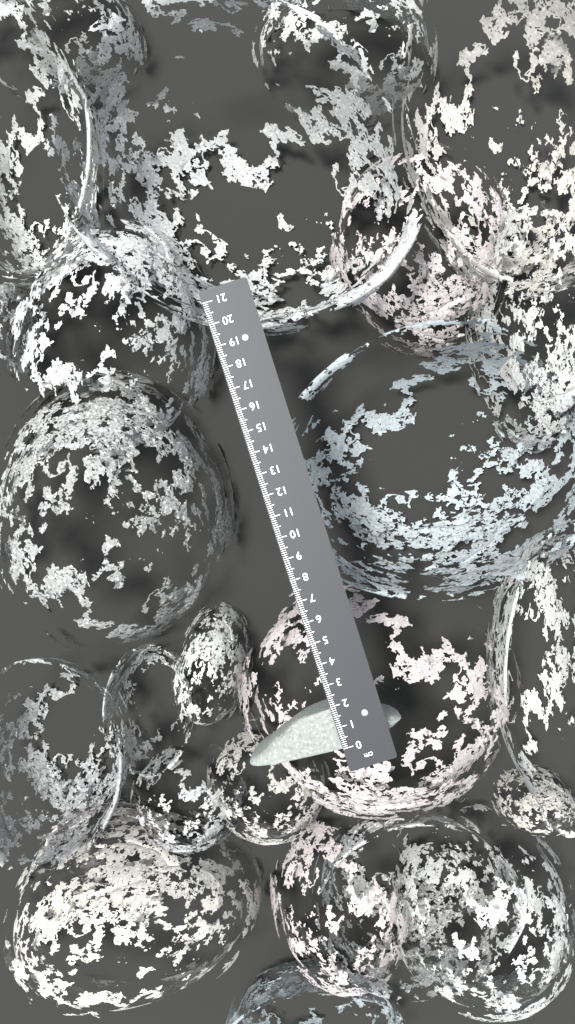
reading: 1.9 cm
